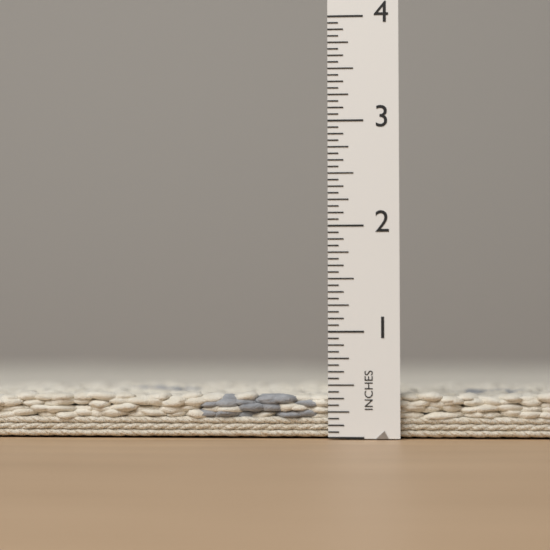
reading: 0.4375 in
